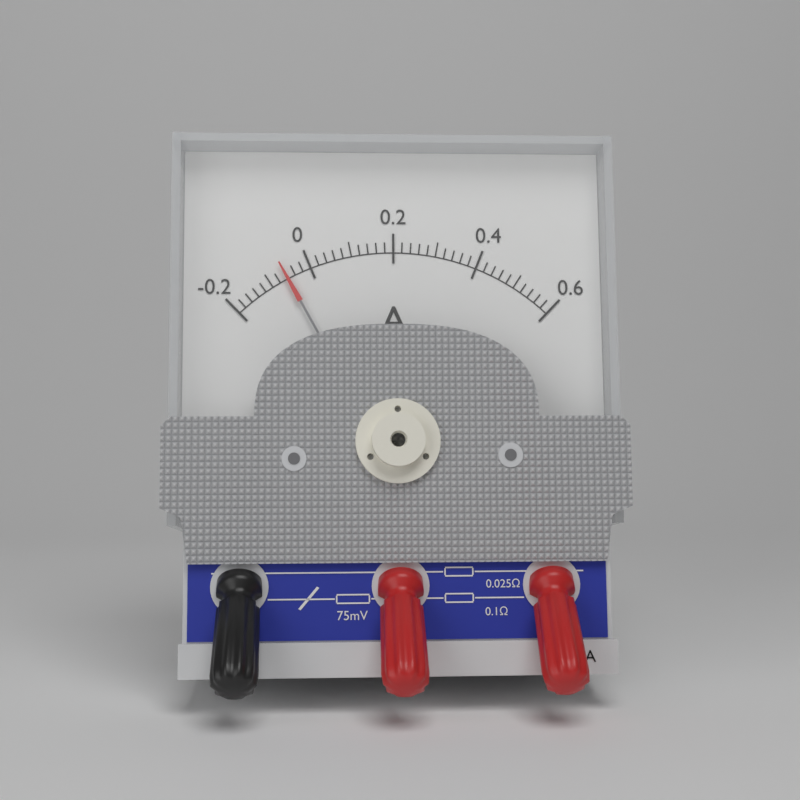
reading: -0.06 A
